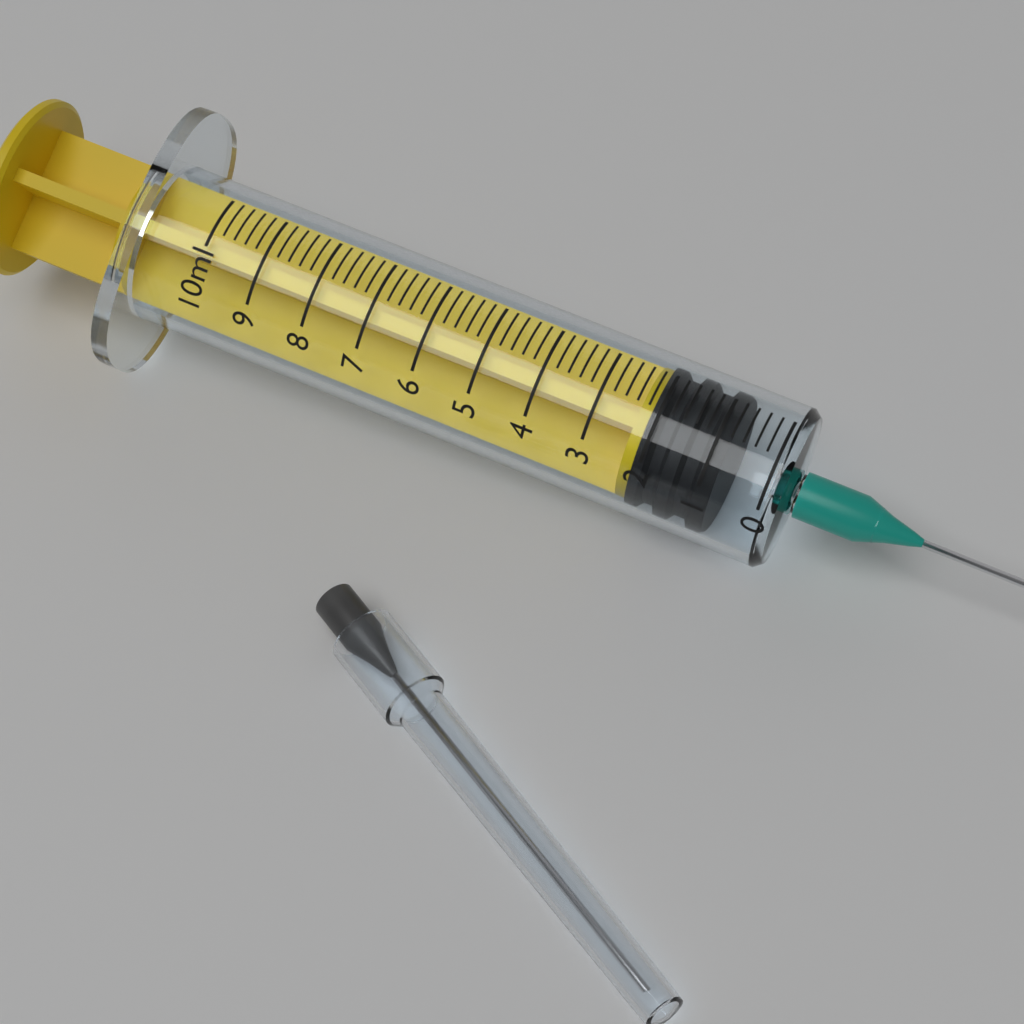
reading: 0.8 ml
